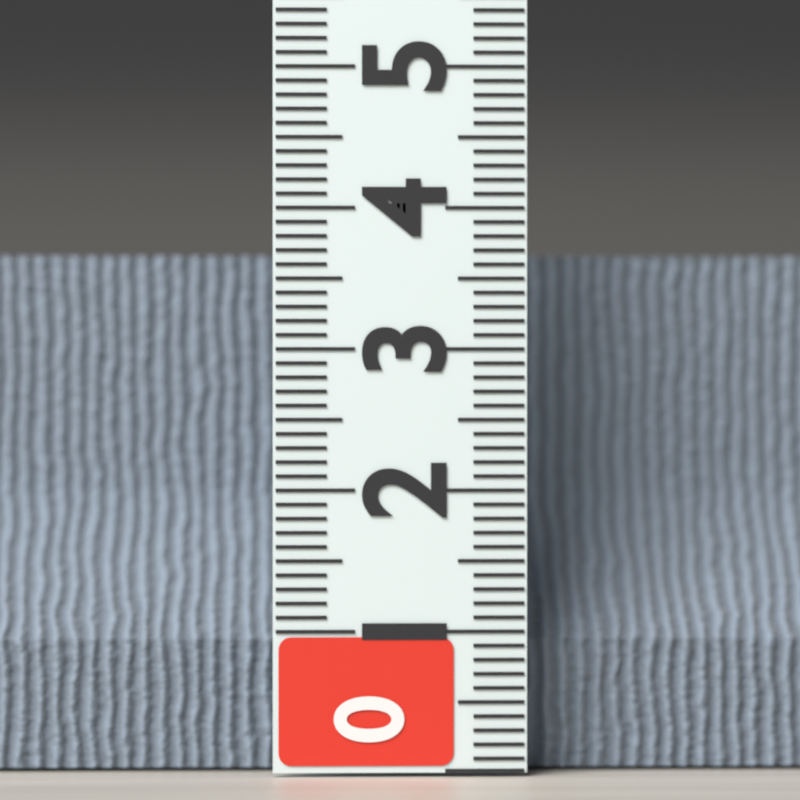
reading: 3.7 (no unit)
